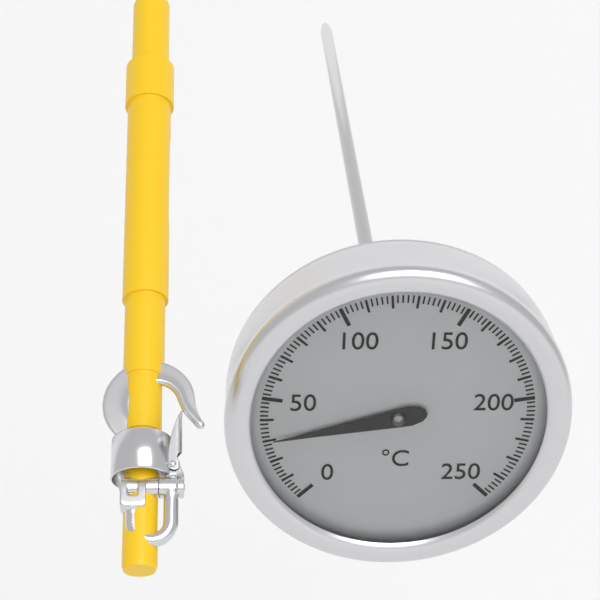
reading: 30 °C
